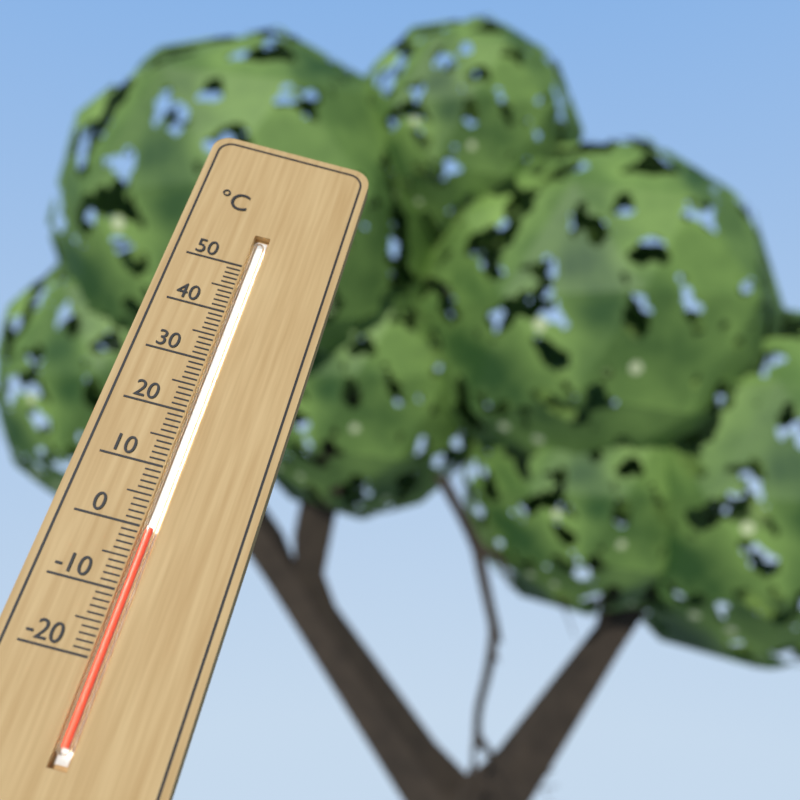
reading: 0 °C
